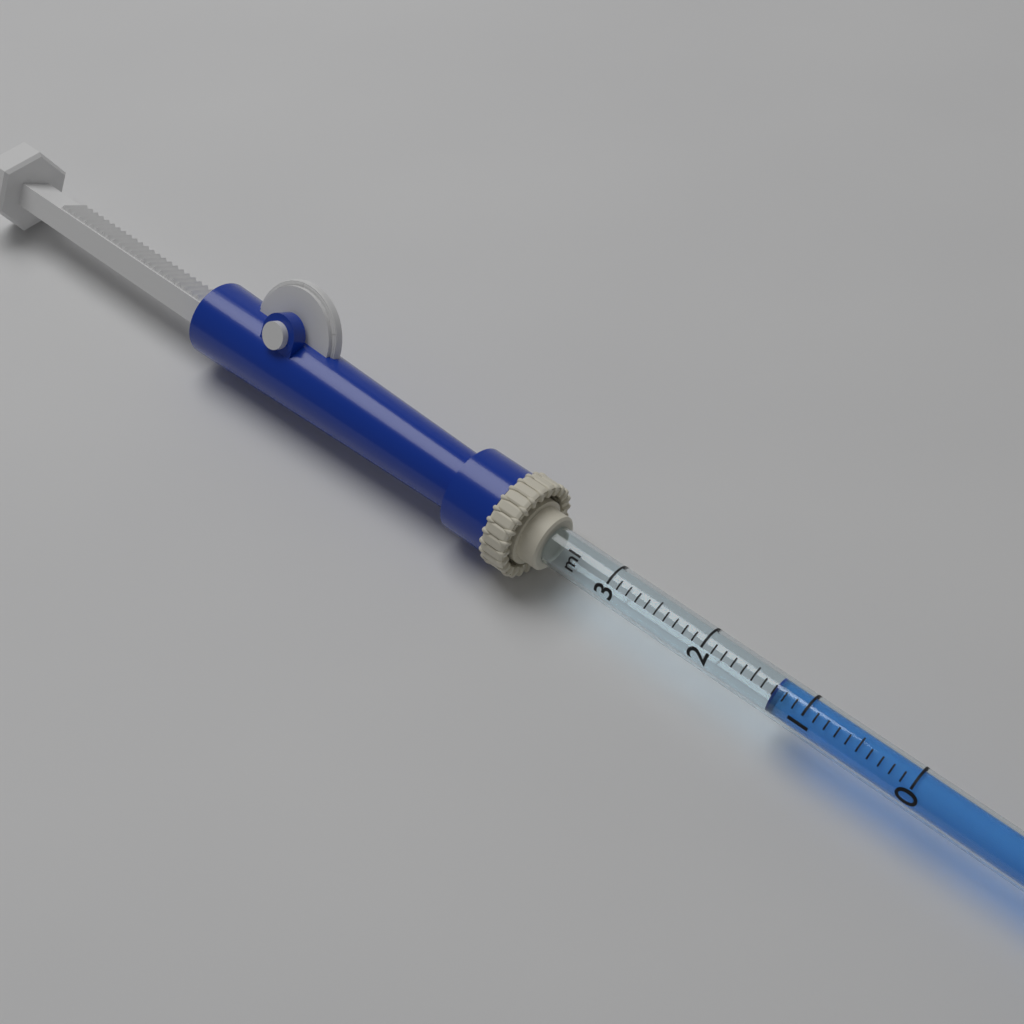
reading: 1.3 ml
